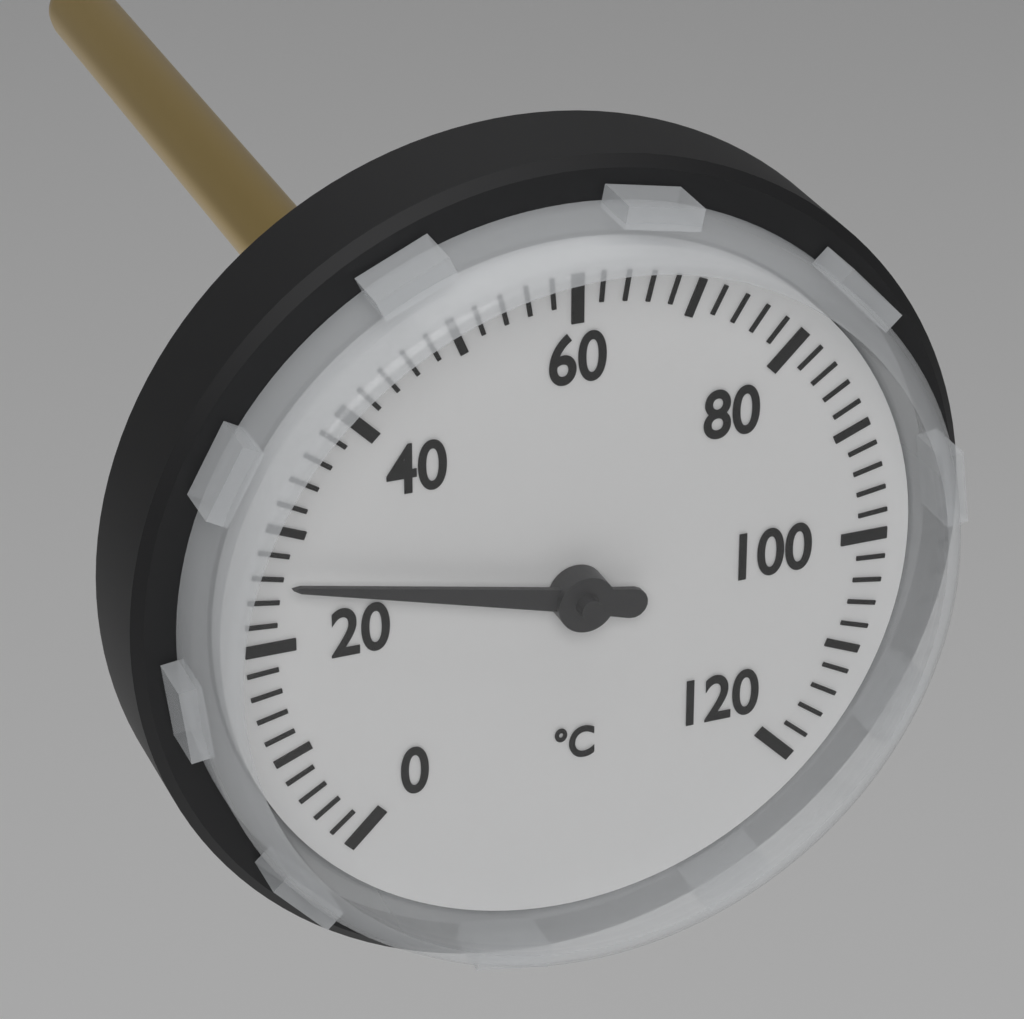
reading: 26 °C
